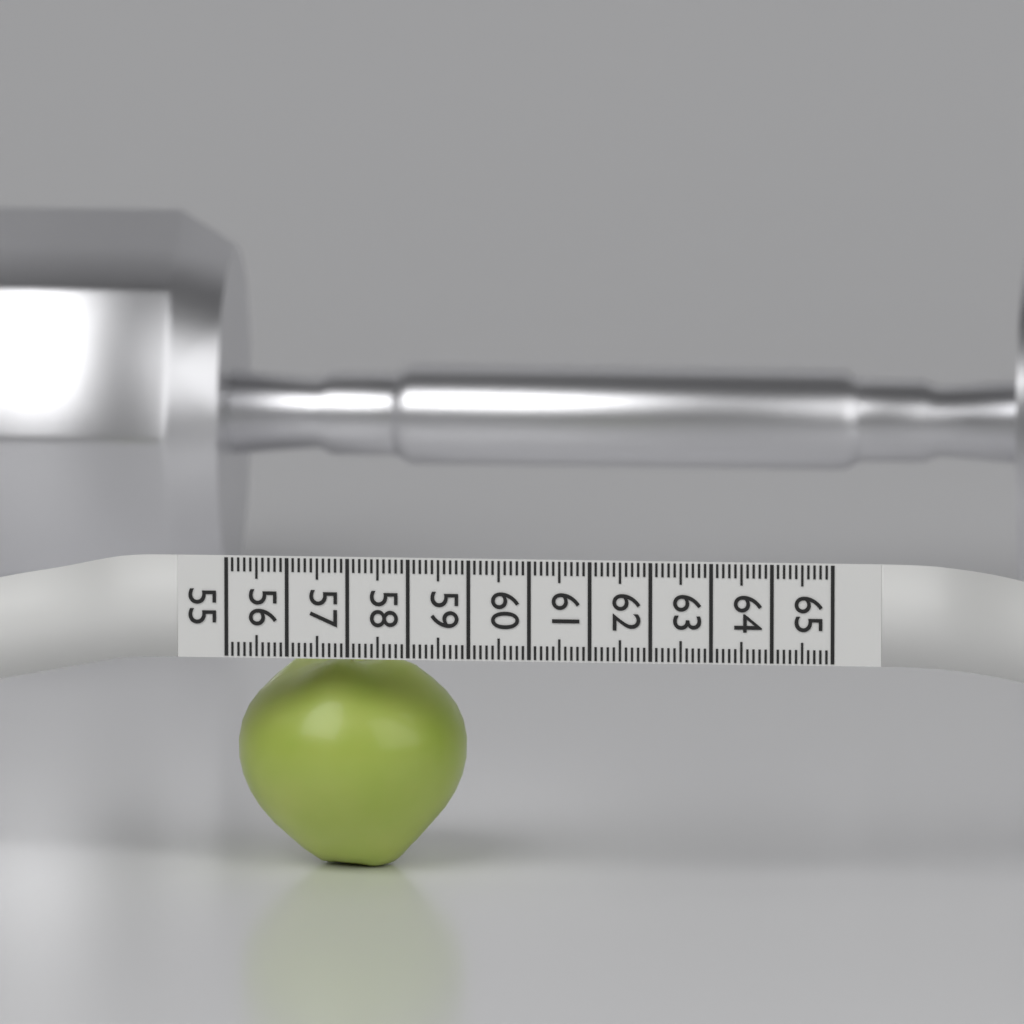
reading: 58.8 (no unit)
